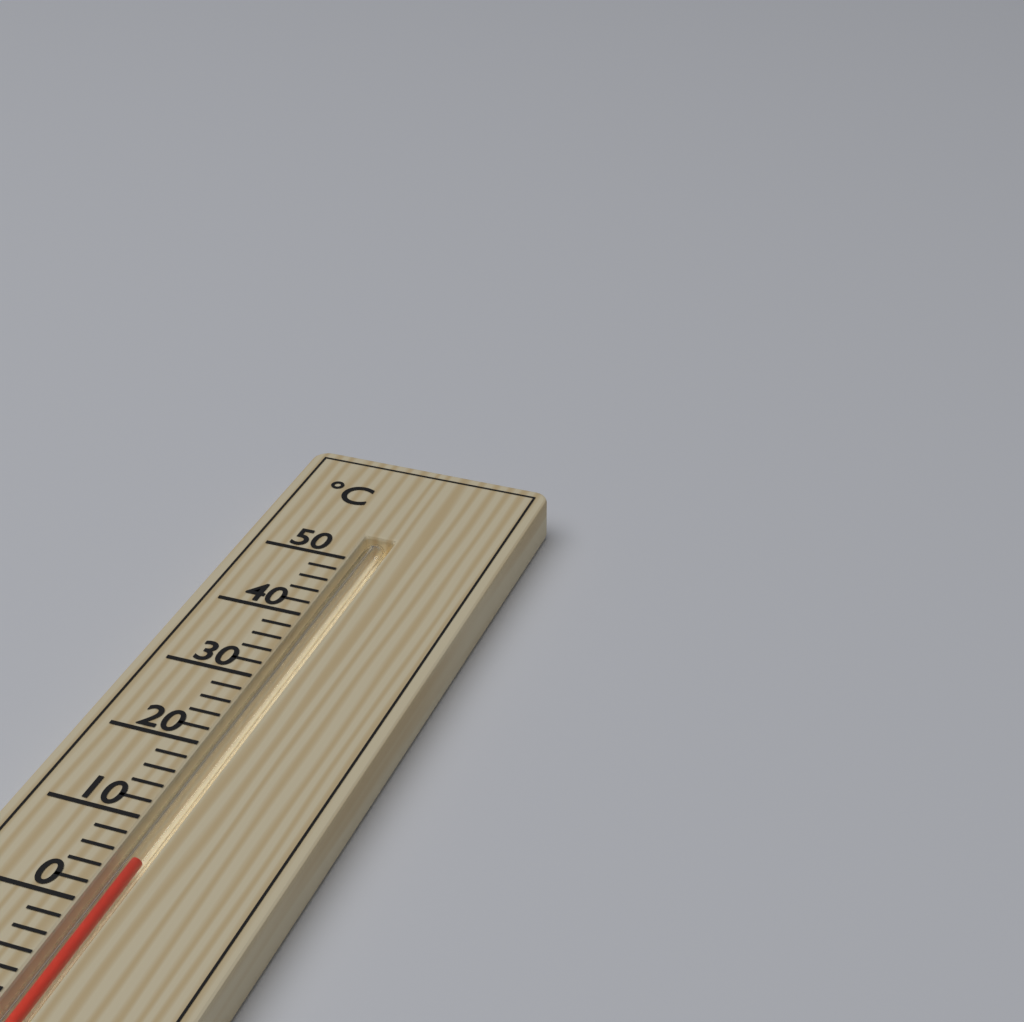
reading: 6 °C
